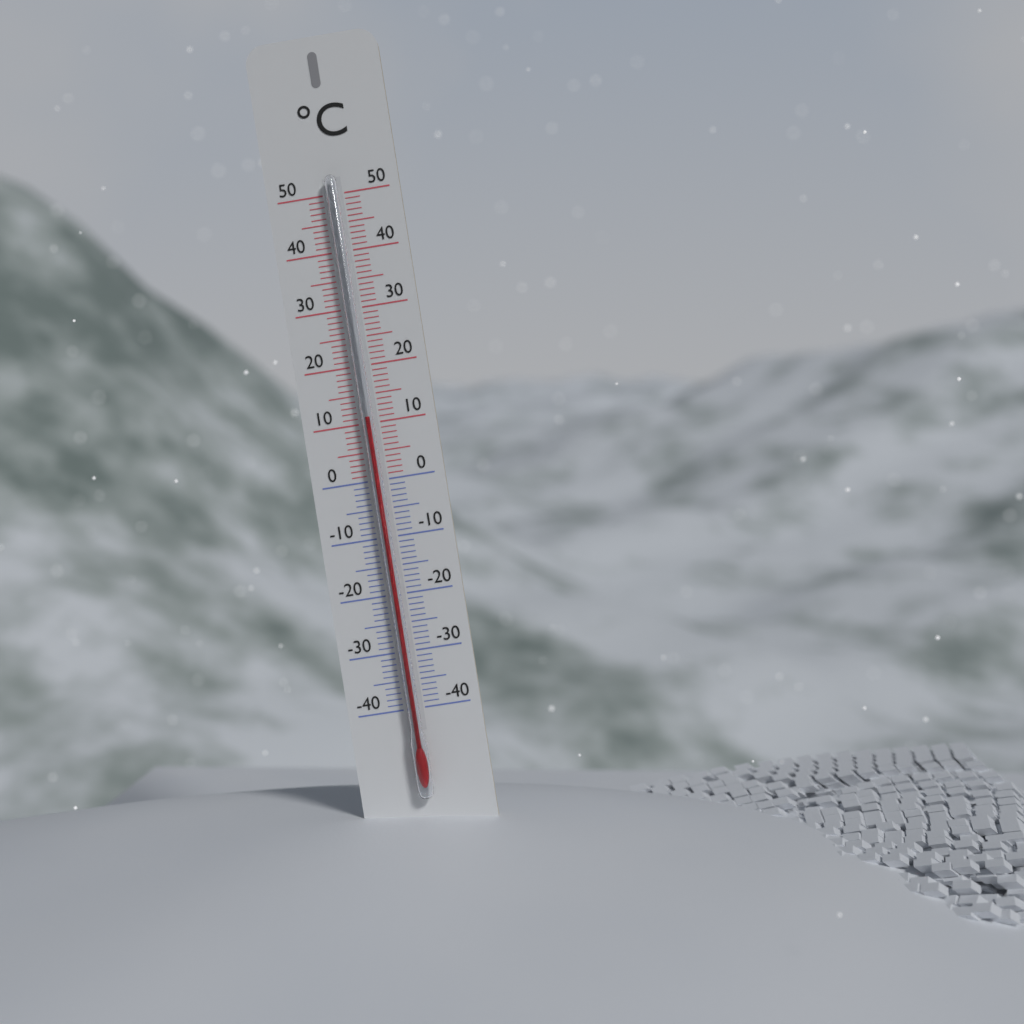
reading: 11 °C
